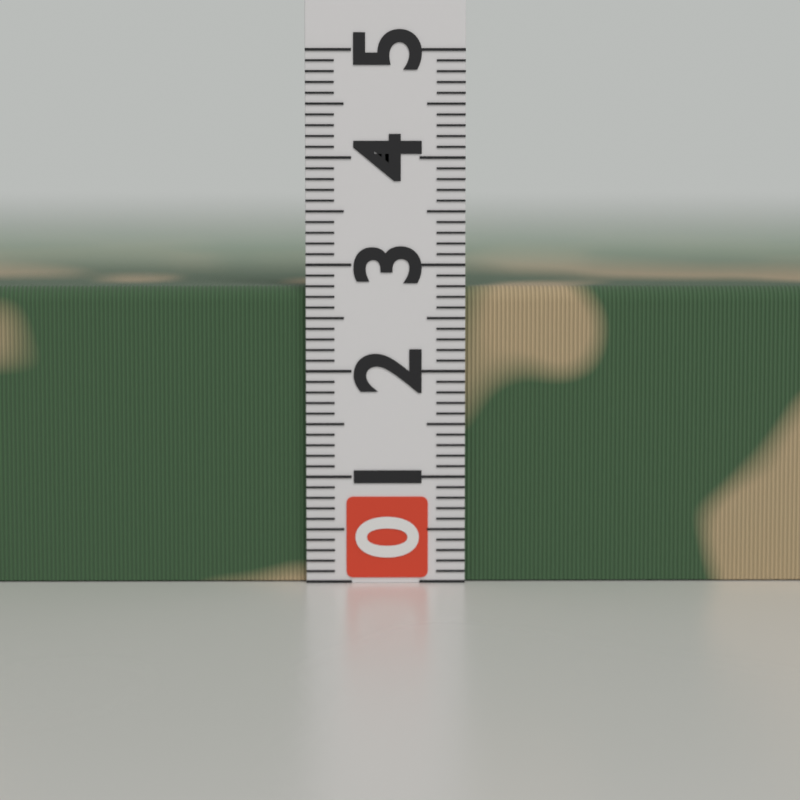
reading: 2.8 (no unit)
